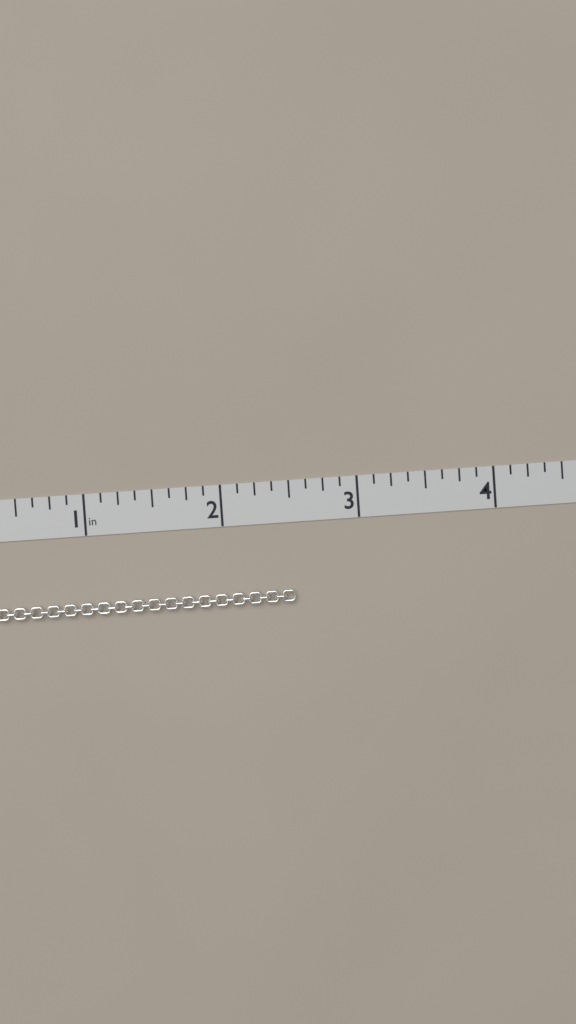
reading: 2.500 in
